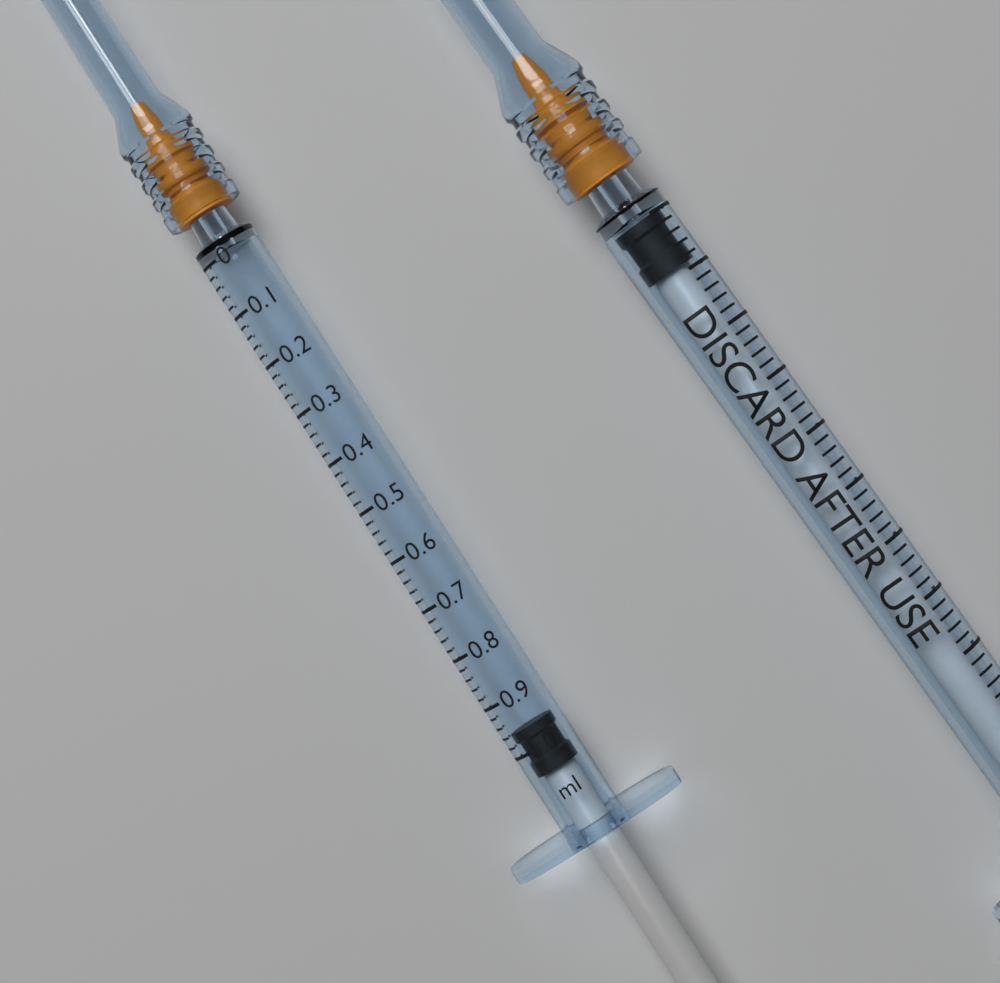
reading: 0.96 ml
